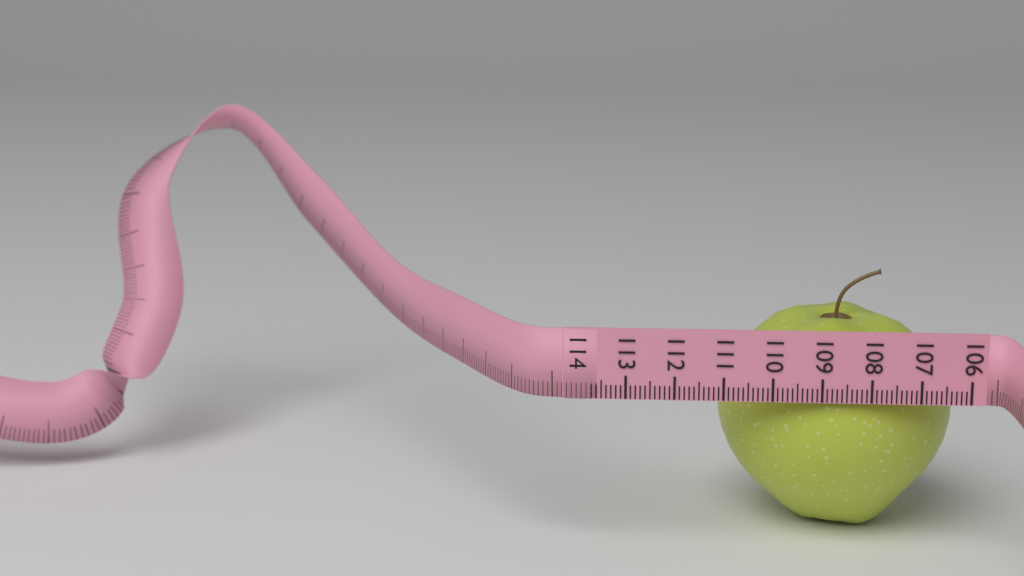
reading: 111.0 (no unit)
